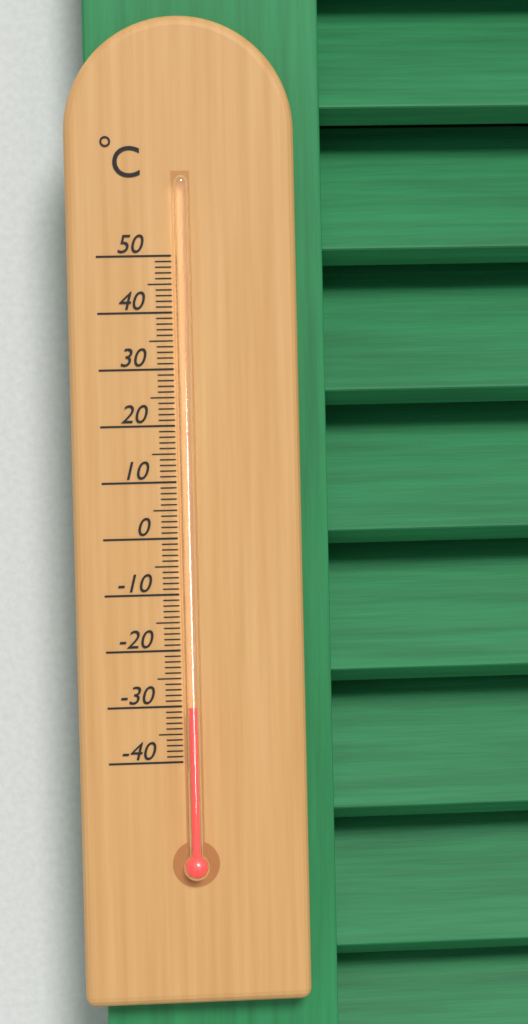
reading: -30 °C
